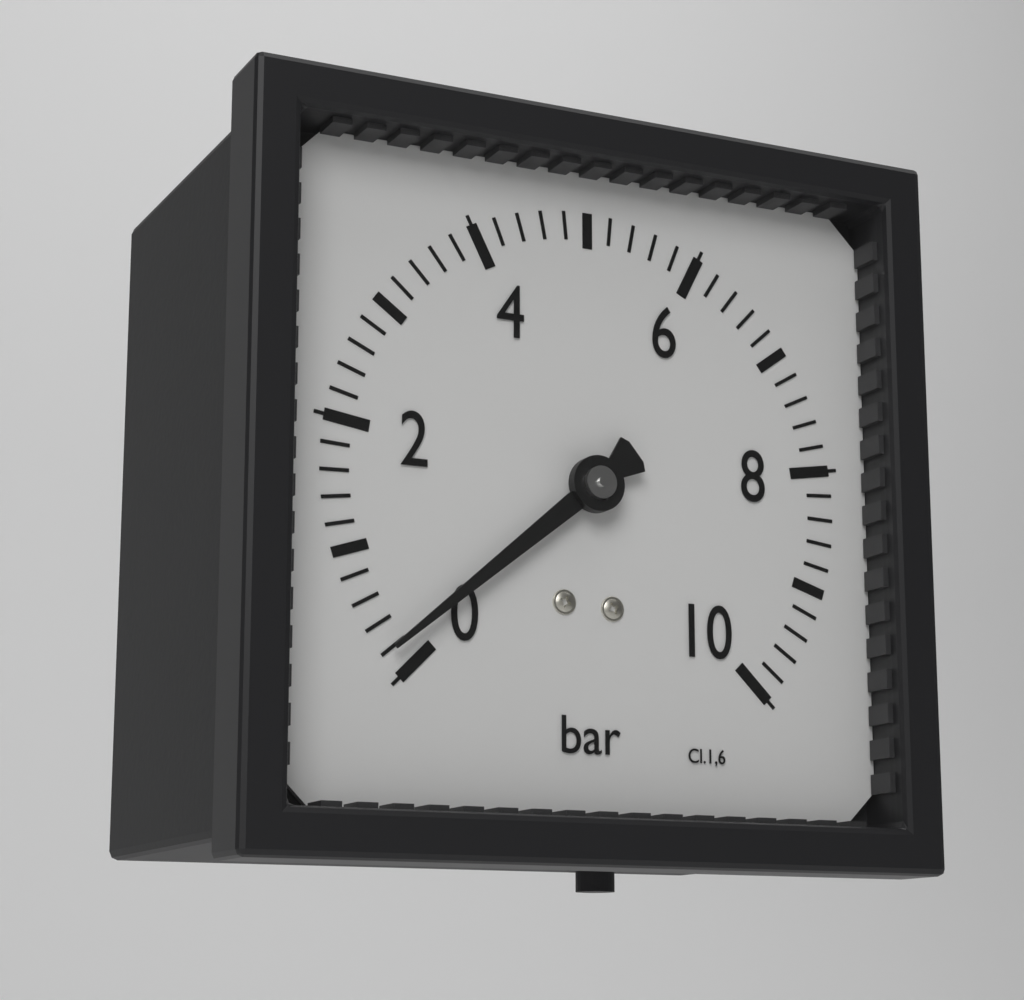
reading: 0.2 bar
